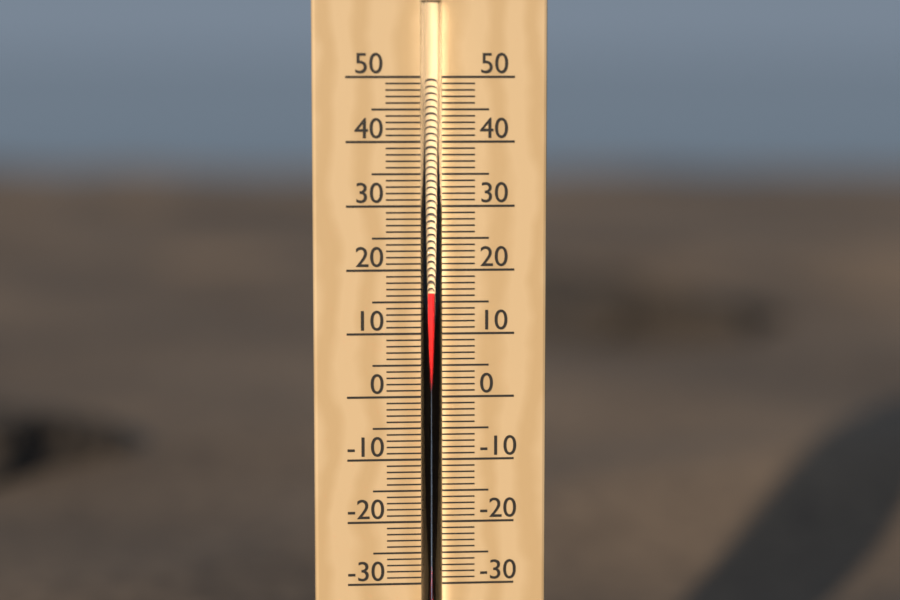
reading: 17 °C
